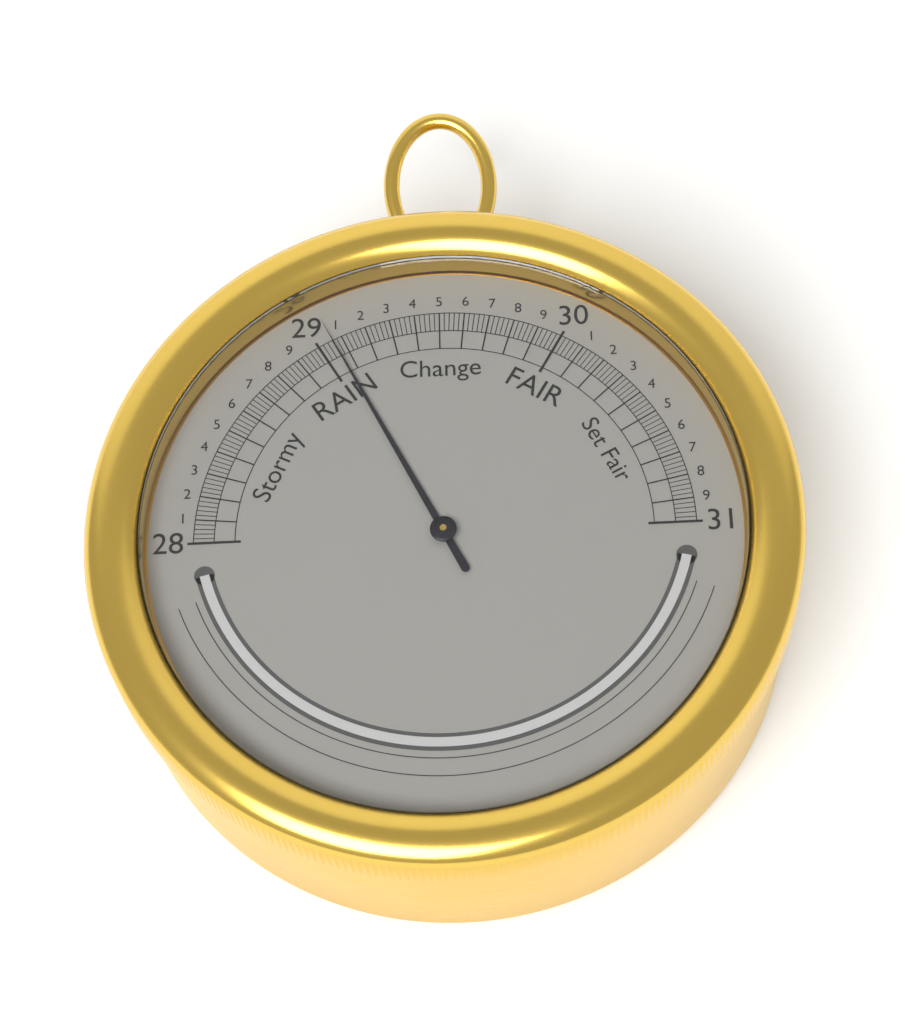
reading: 29.06 inHg
